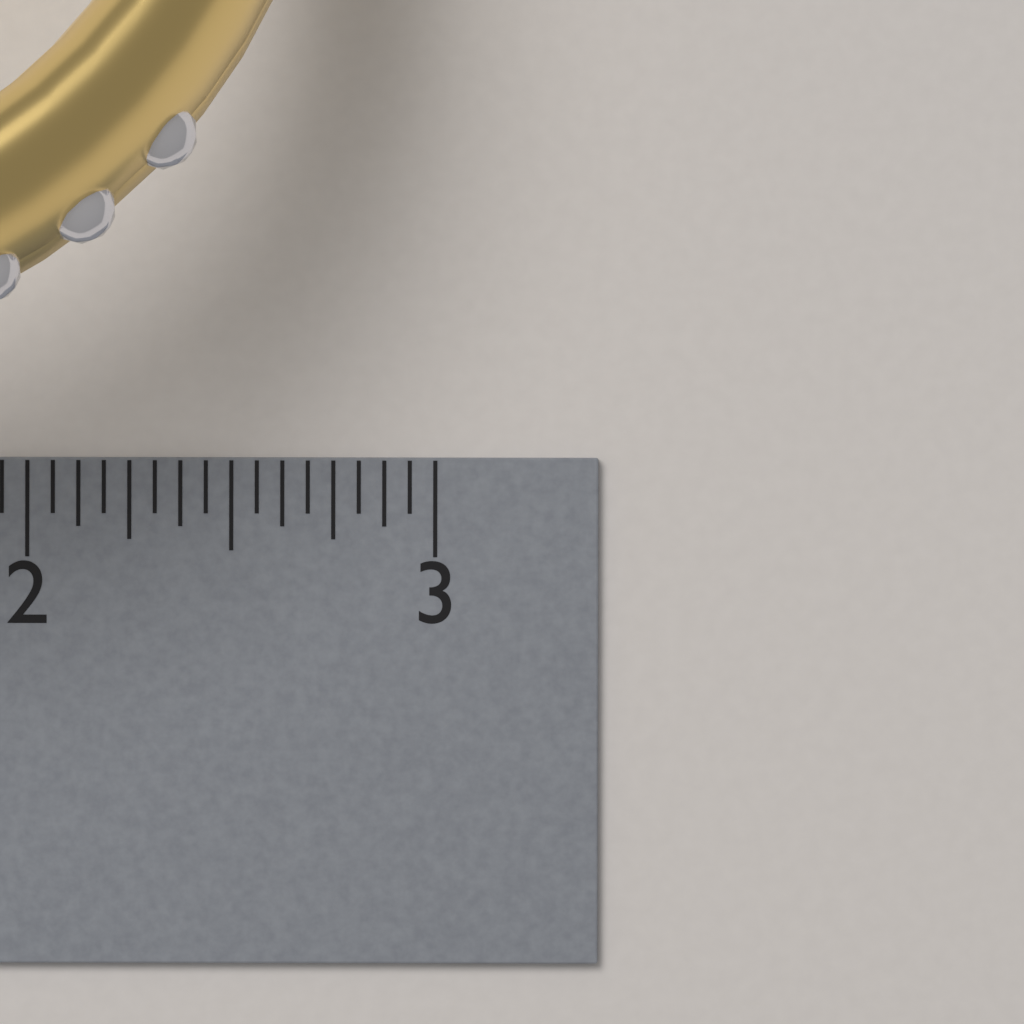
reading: 2.7500 inch
